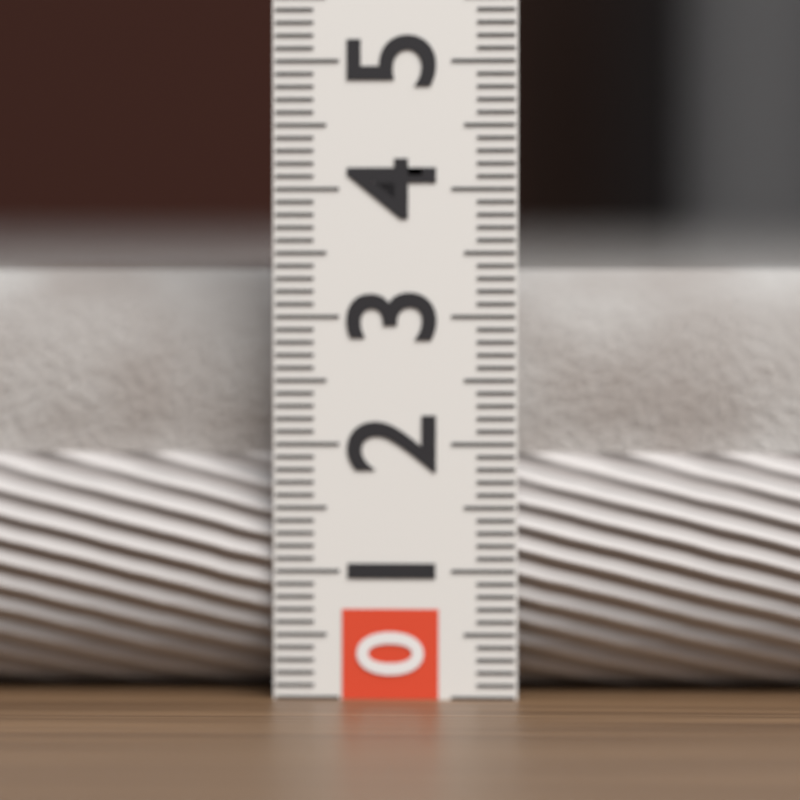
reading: 3.4 (no unit)
